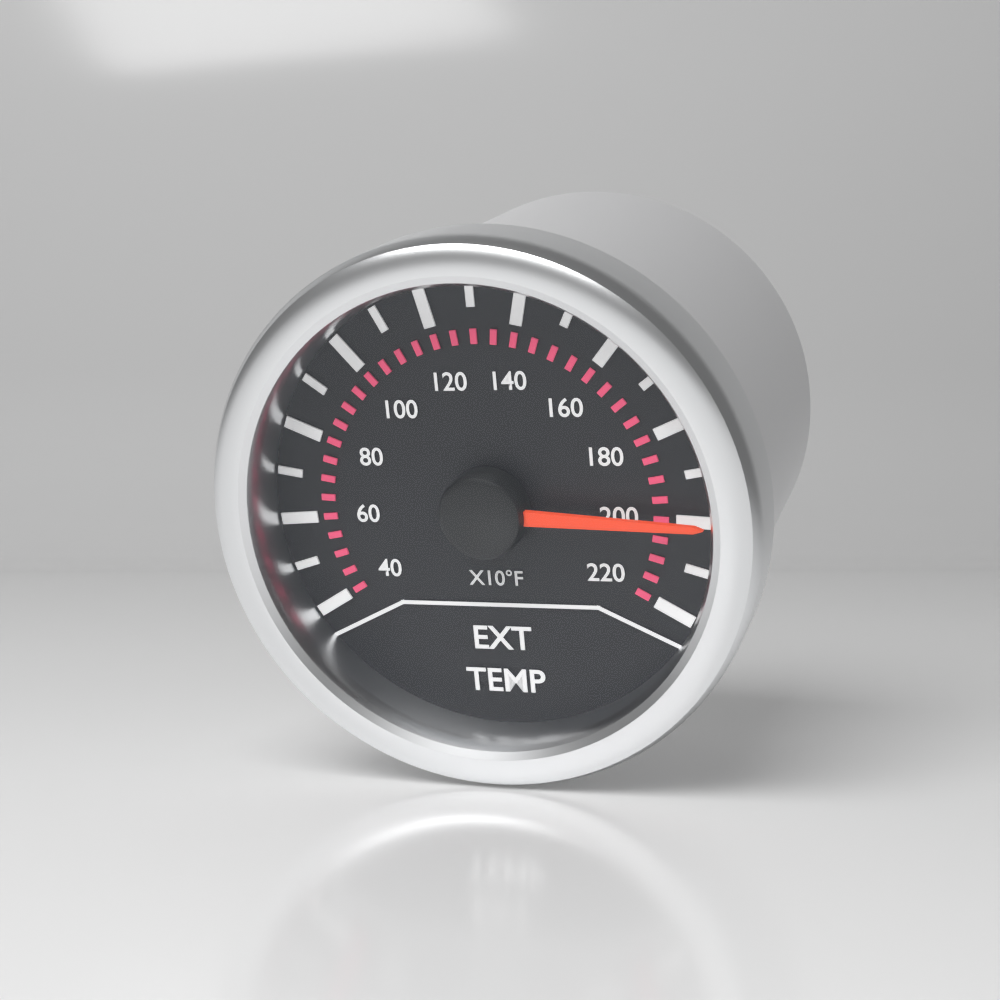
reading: 2000 °F
